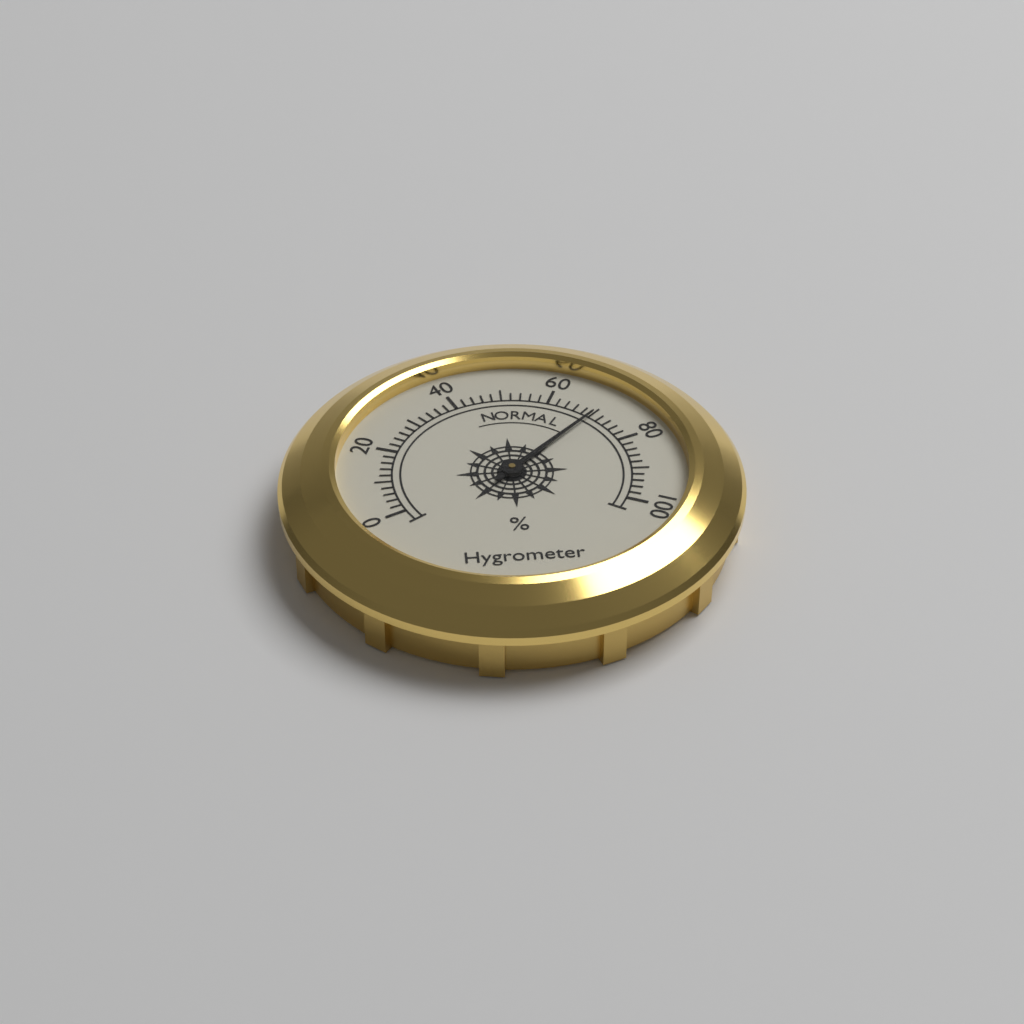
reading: 70 %
